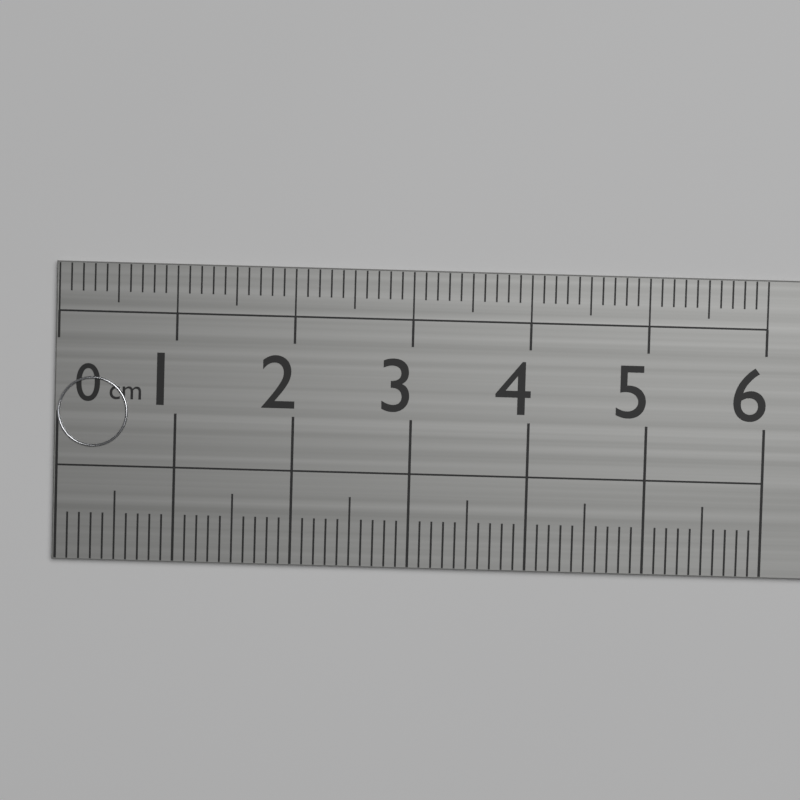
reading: 0.6 cm
